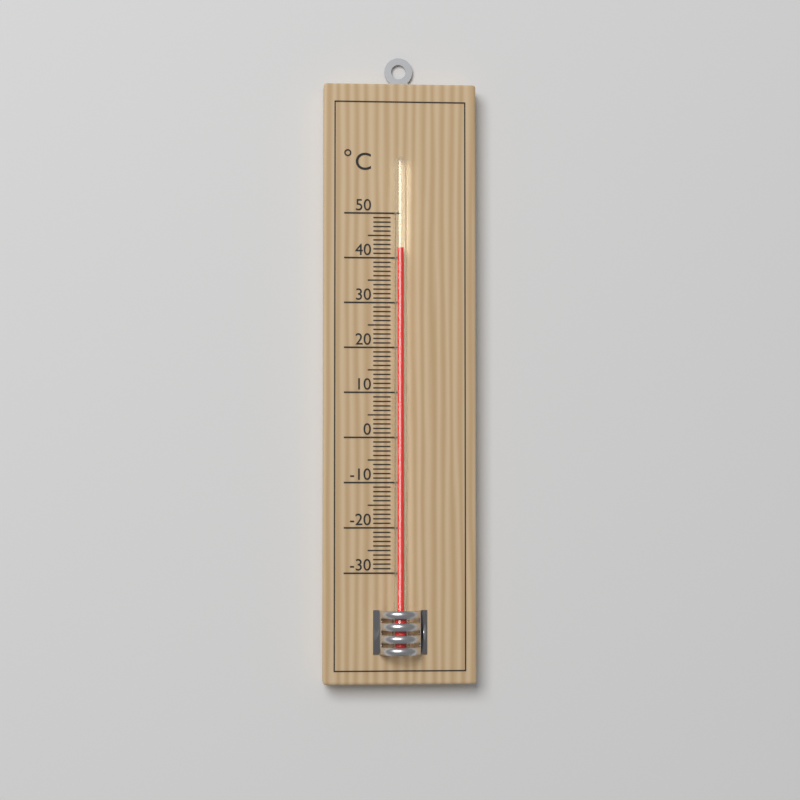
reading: 42 °C
